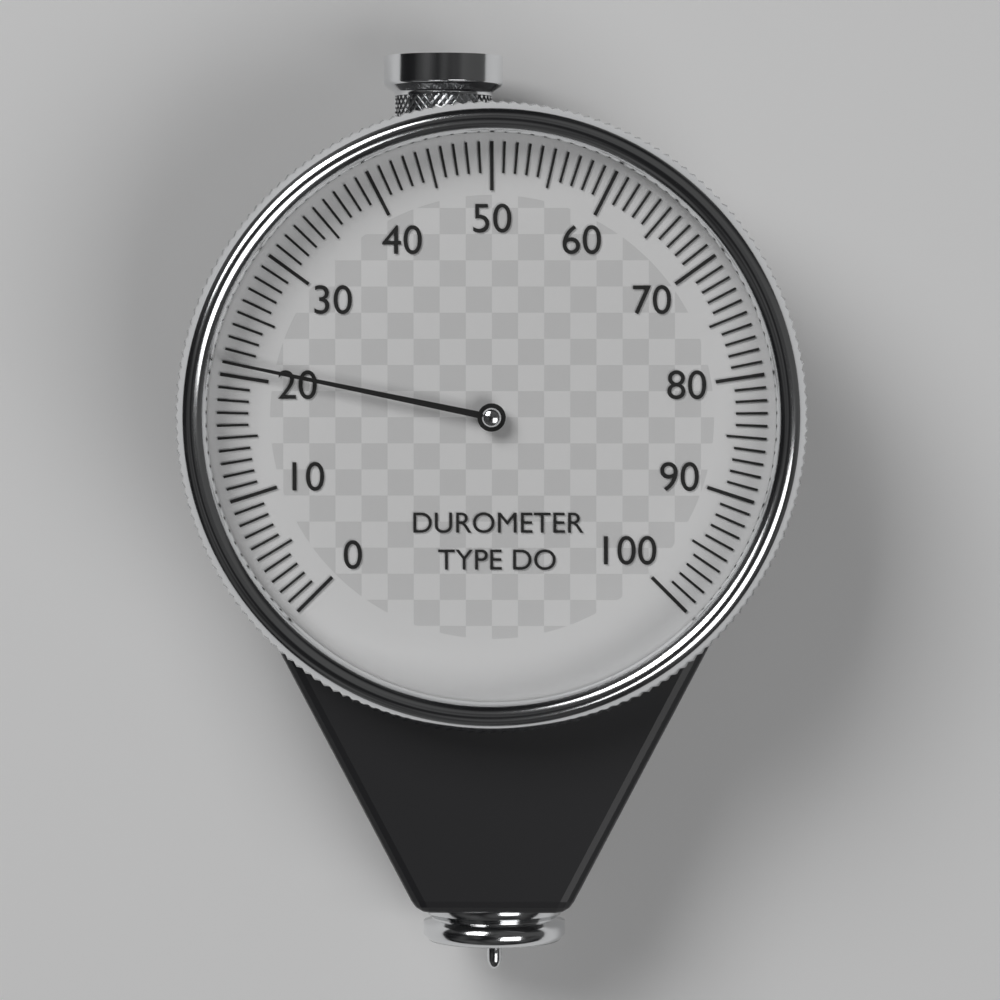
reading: 21 (no unit)
